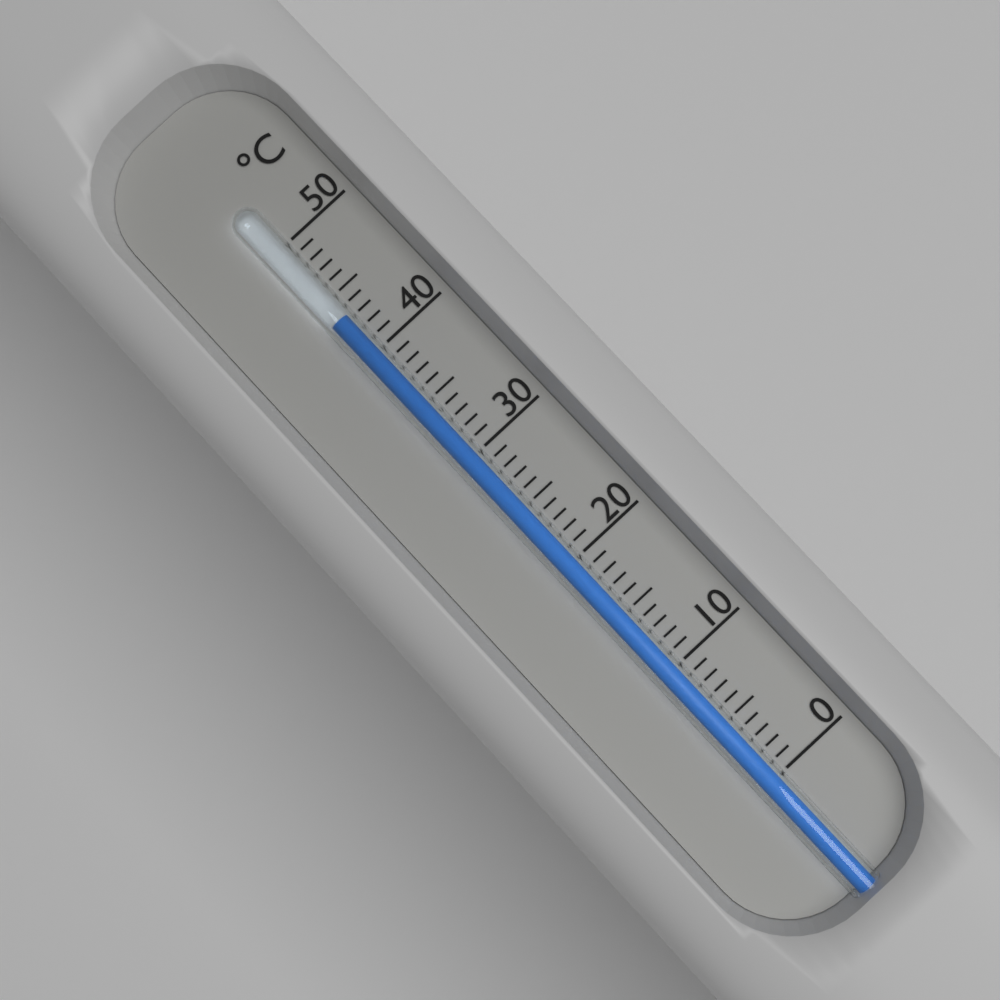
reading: 43 °C
